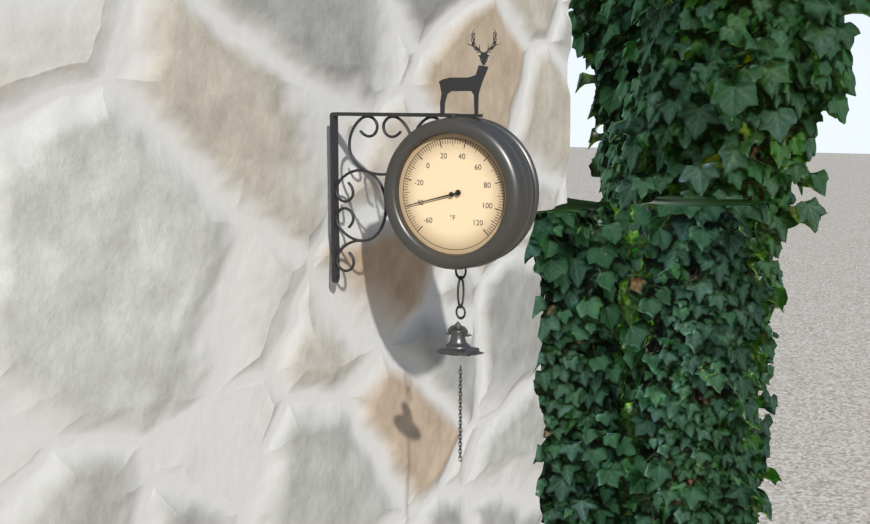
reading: -40 °F
